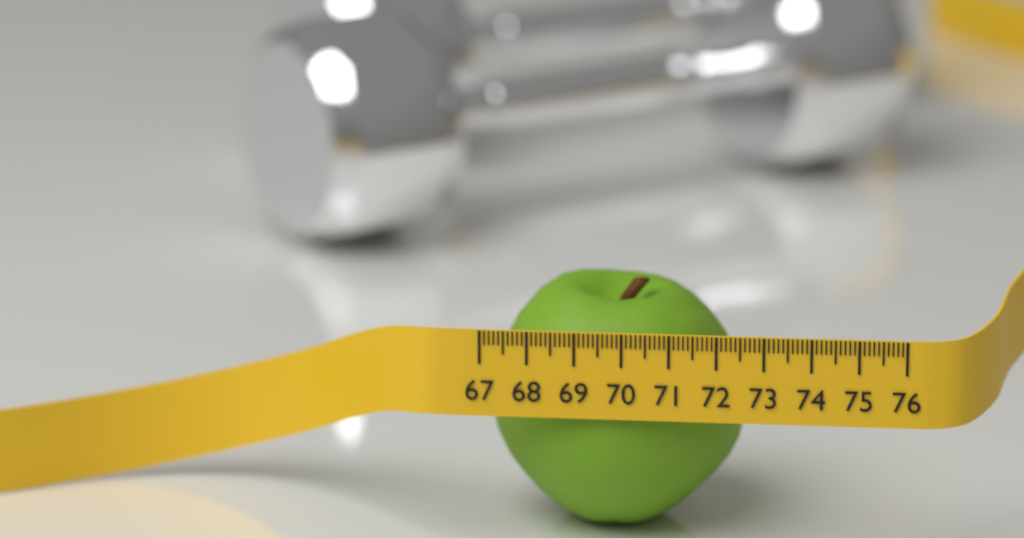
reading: 72.5 (no unit)
